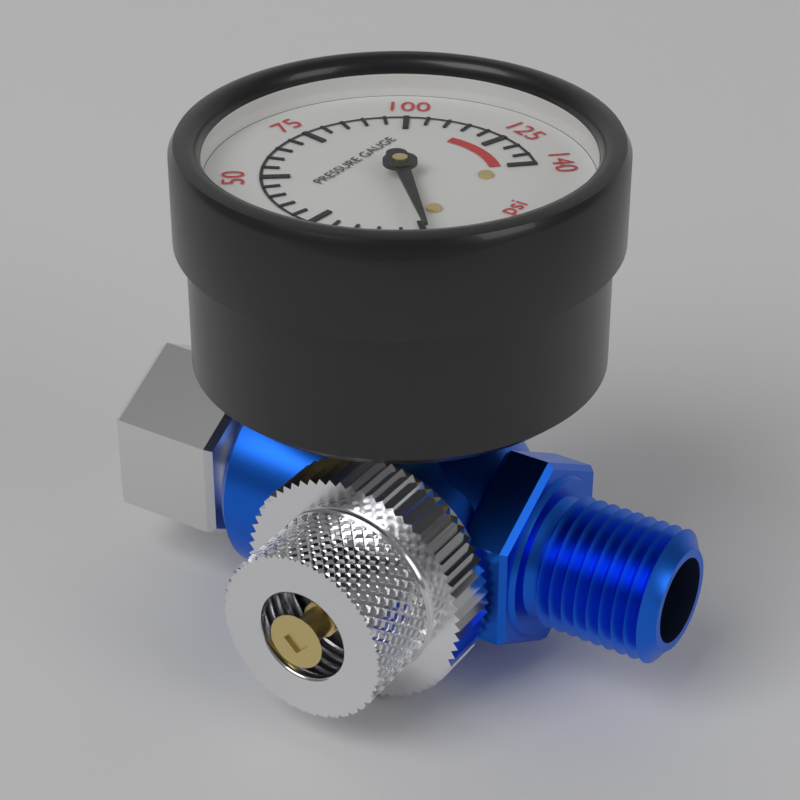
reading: 0 psi
